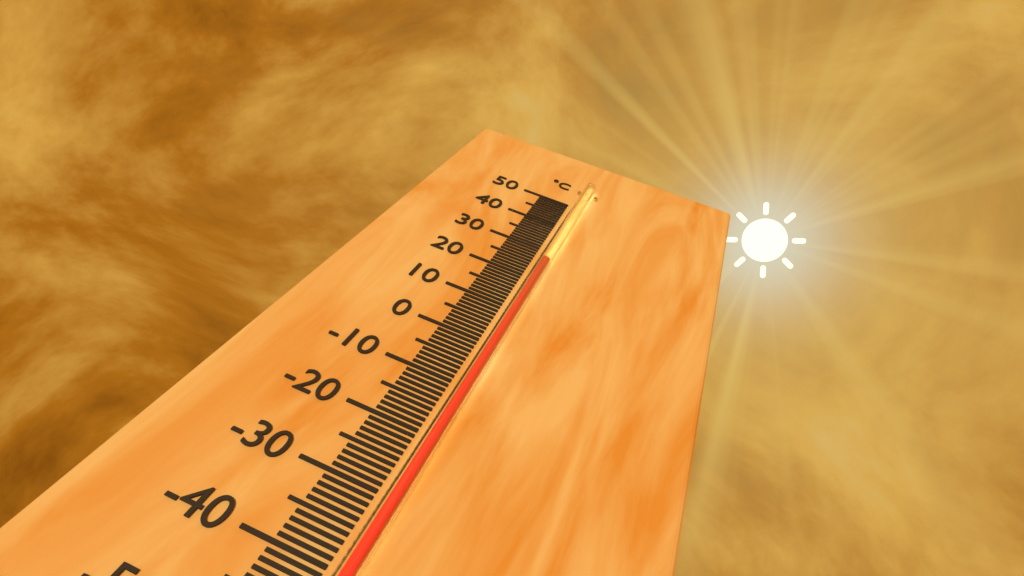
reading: 25 °C
